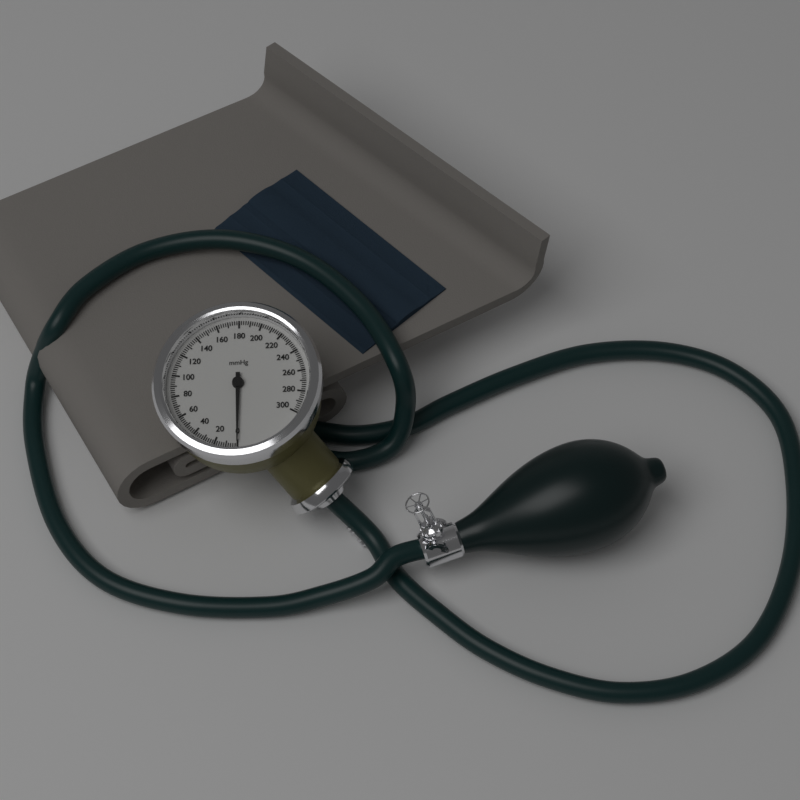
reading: 0 mmHg
